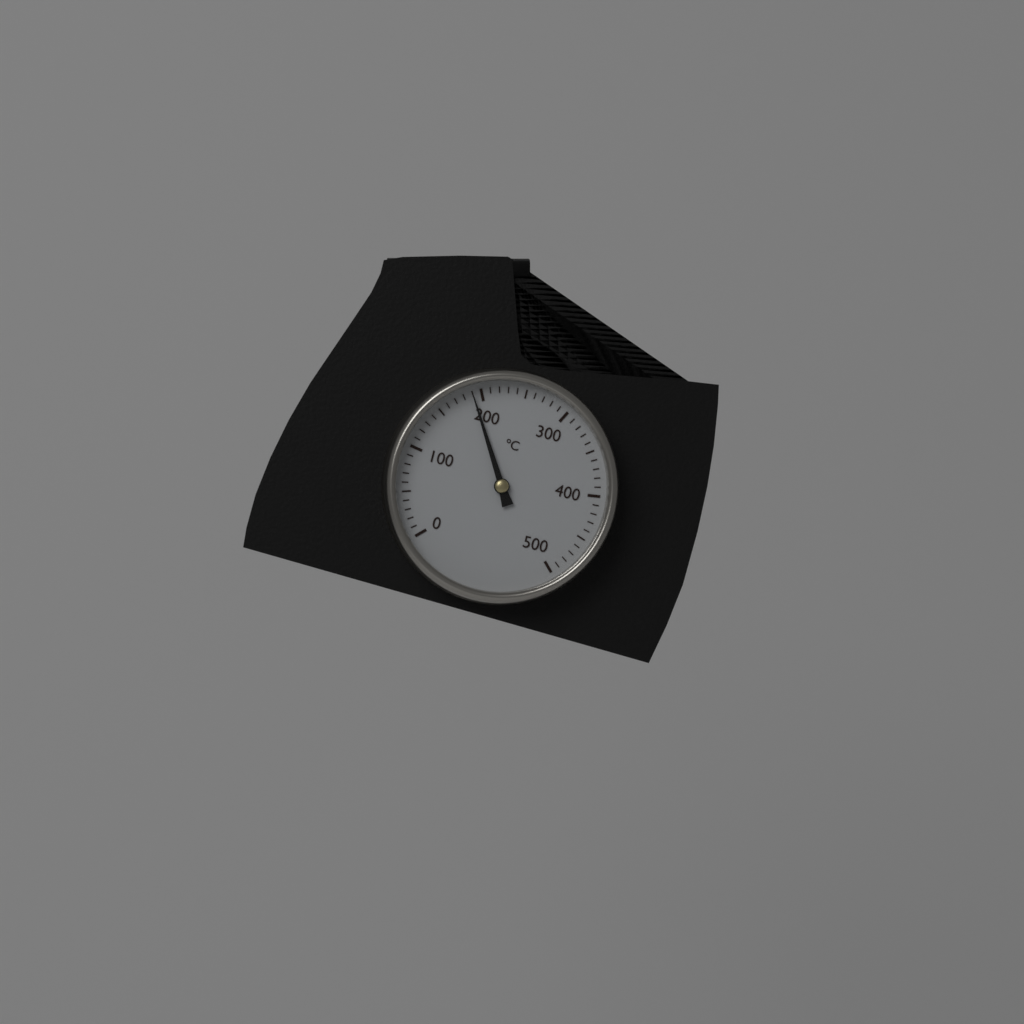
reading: 190 °C
